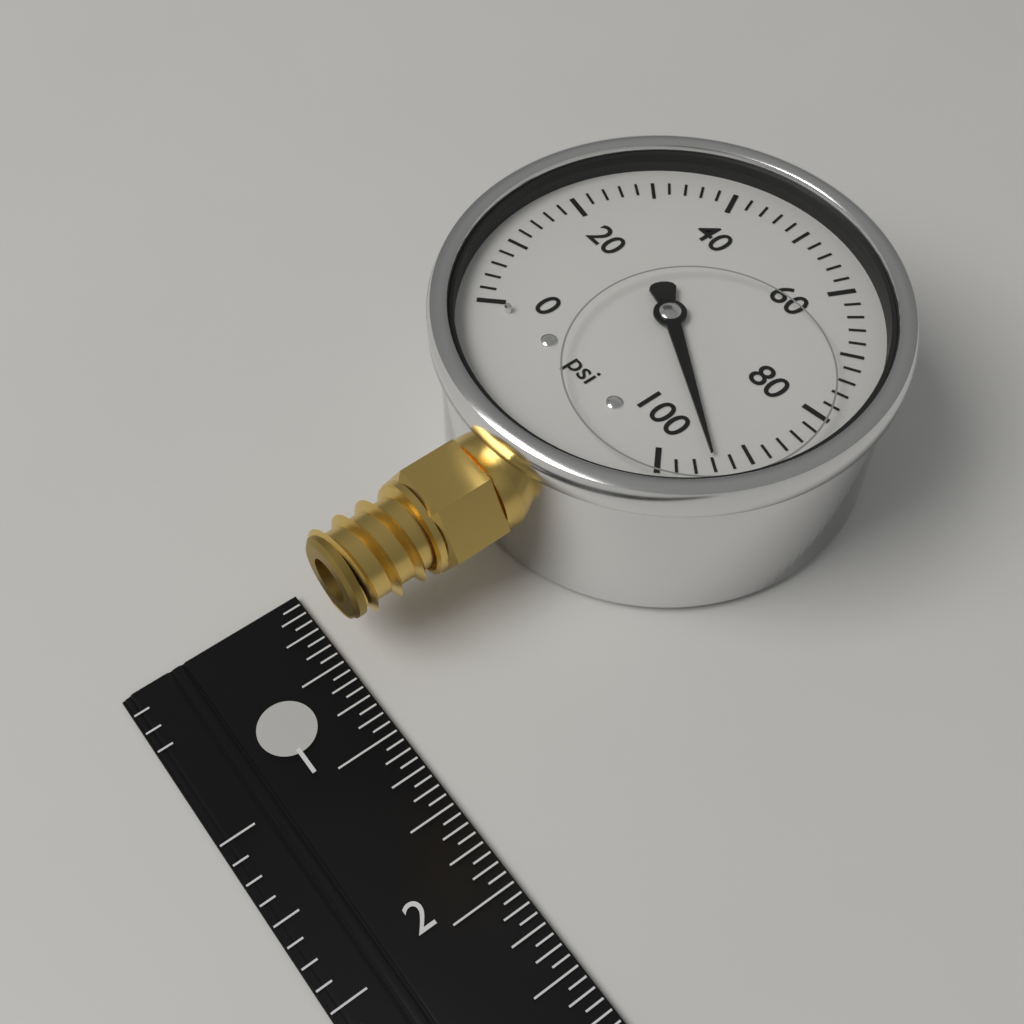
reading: 94 psi
